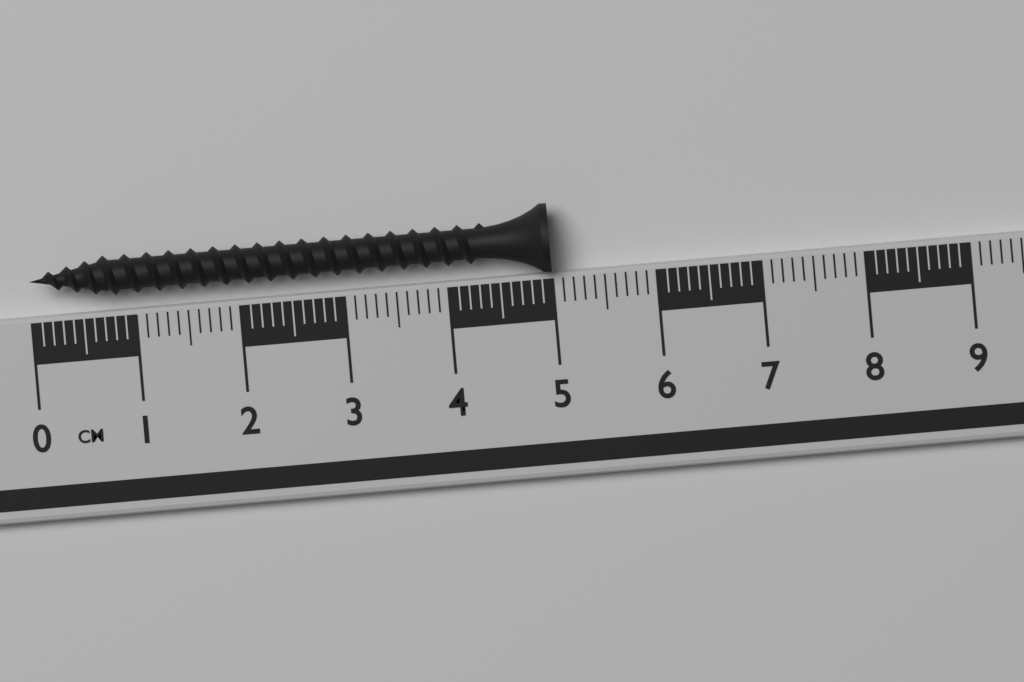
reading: 5.0 cm
